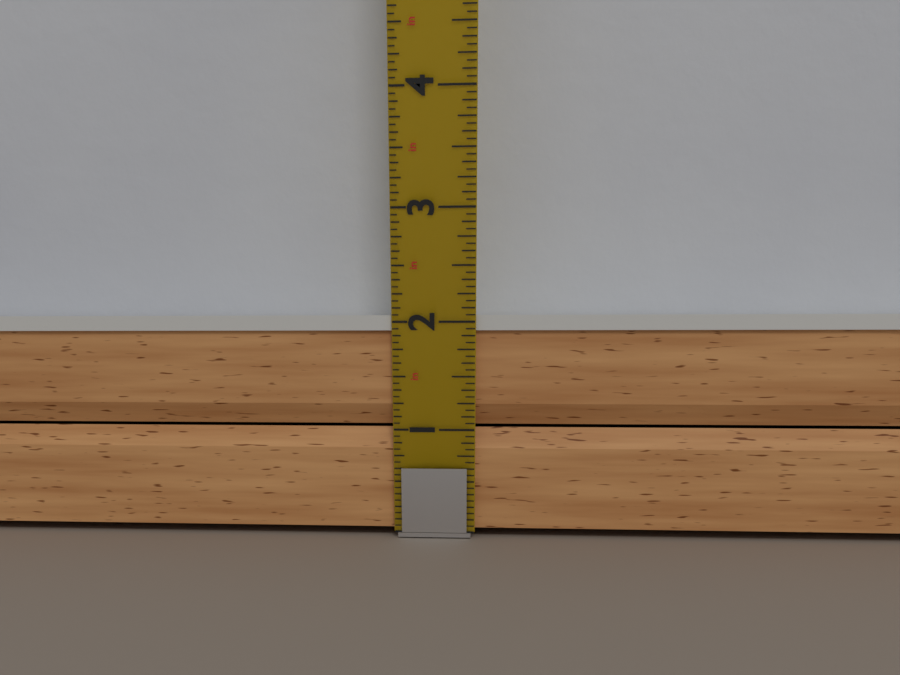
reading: 2.0625 in
